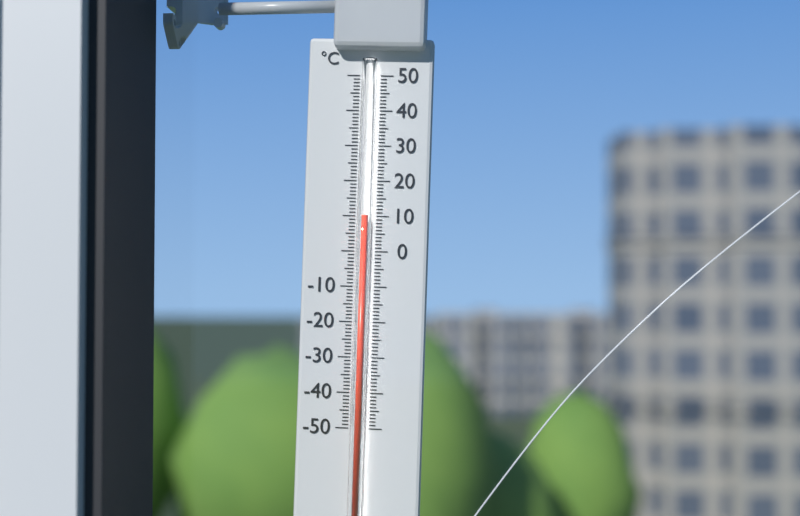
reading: 10 °C
